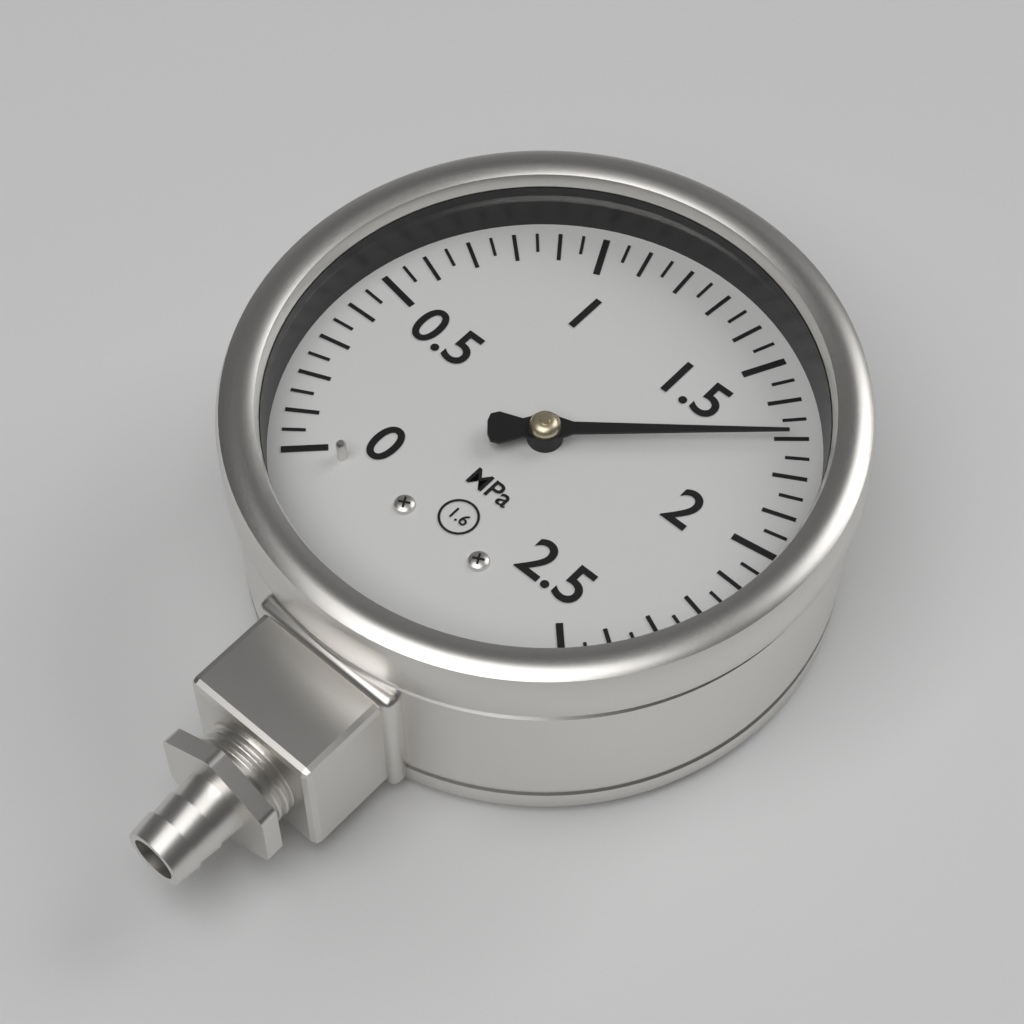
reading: 1.70 MPa
